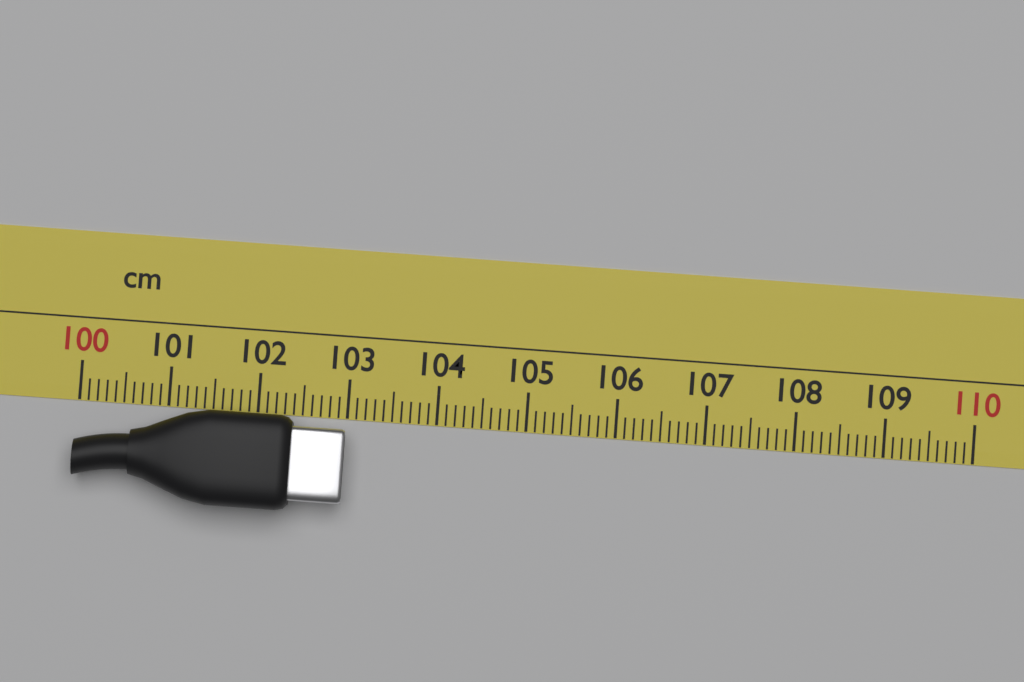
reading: 103.0 cm
